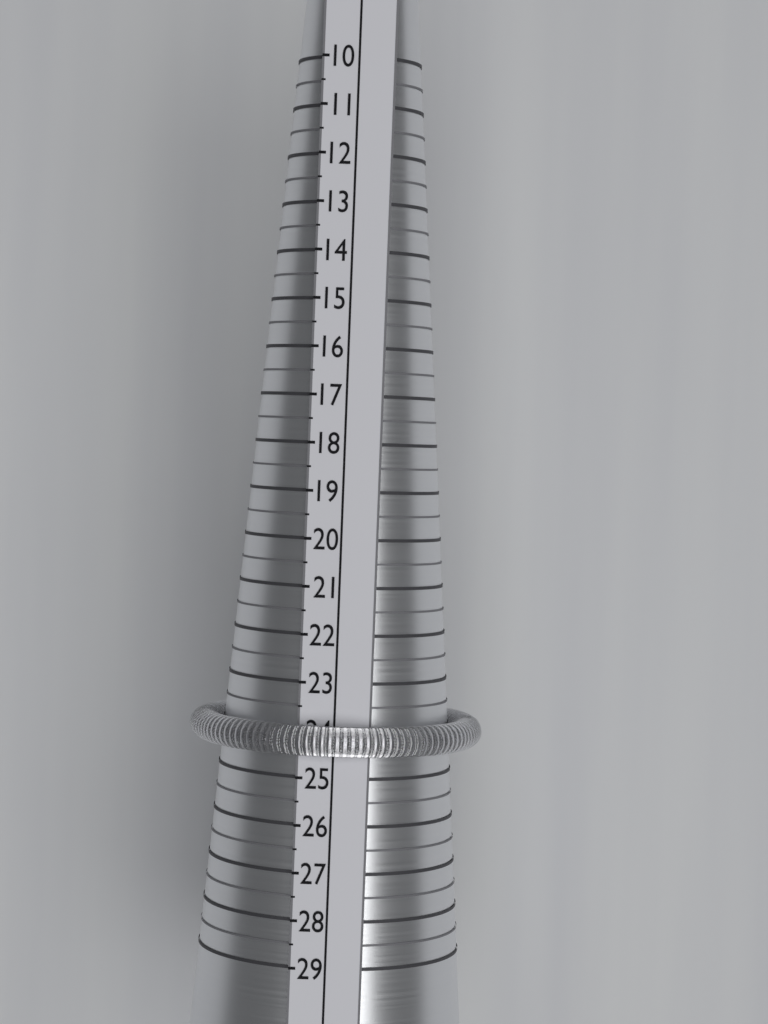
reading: 24.5 (no unit)
